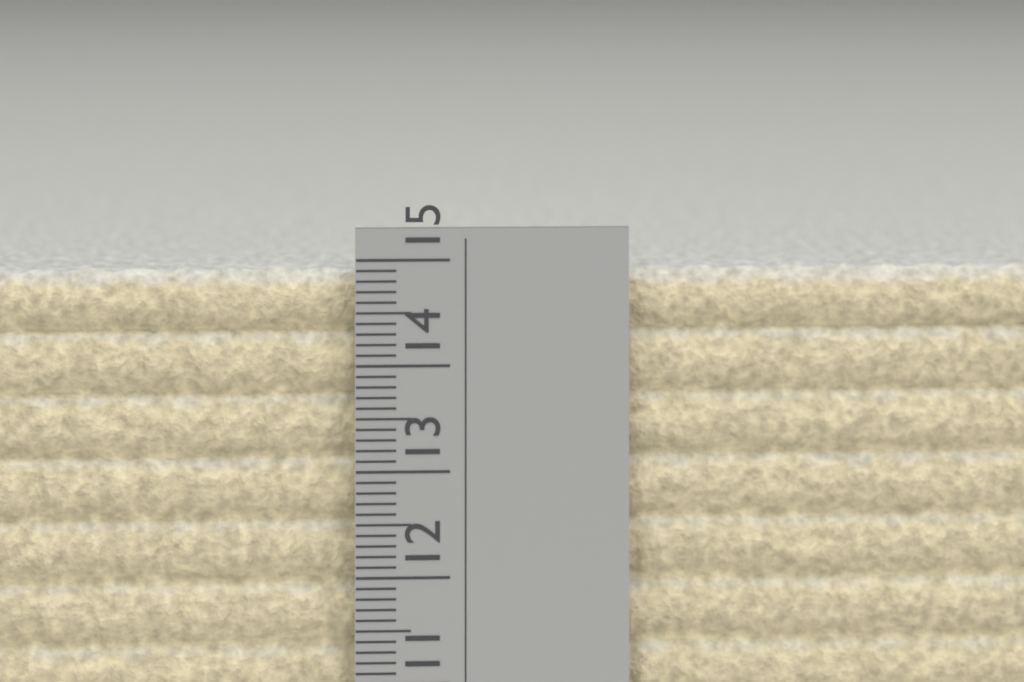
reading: 14.9 cm
